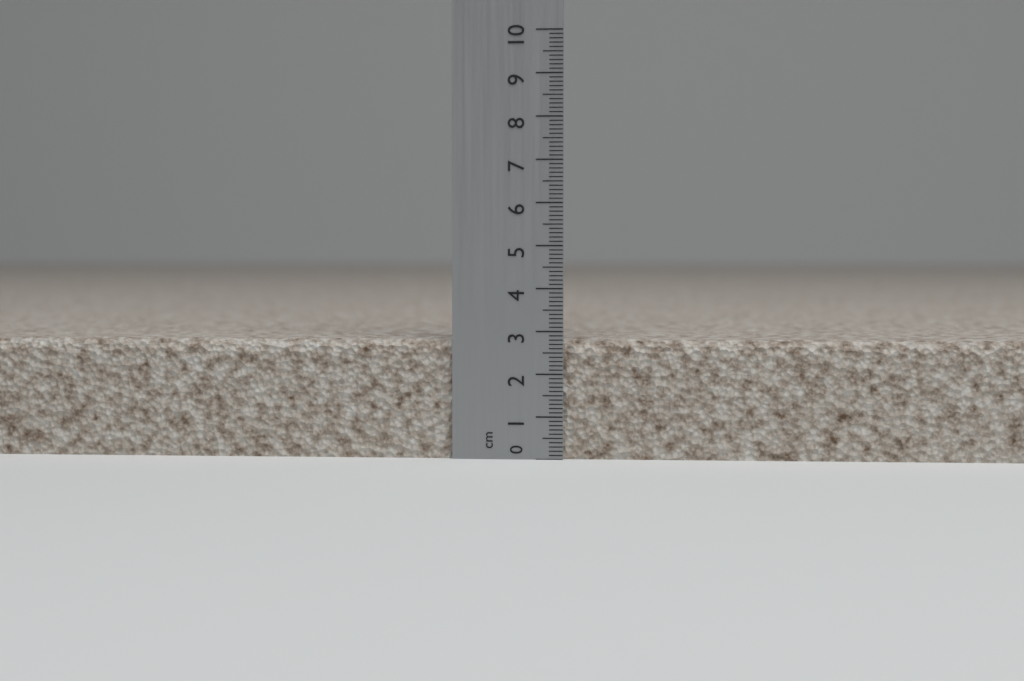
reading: 2.8 cm
